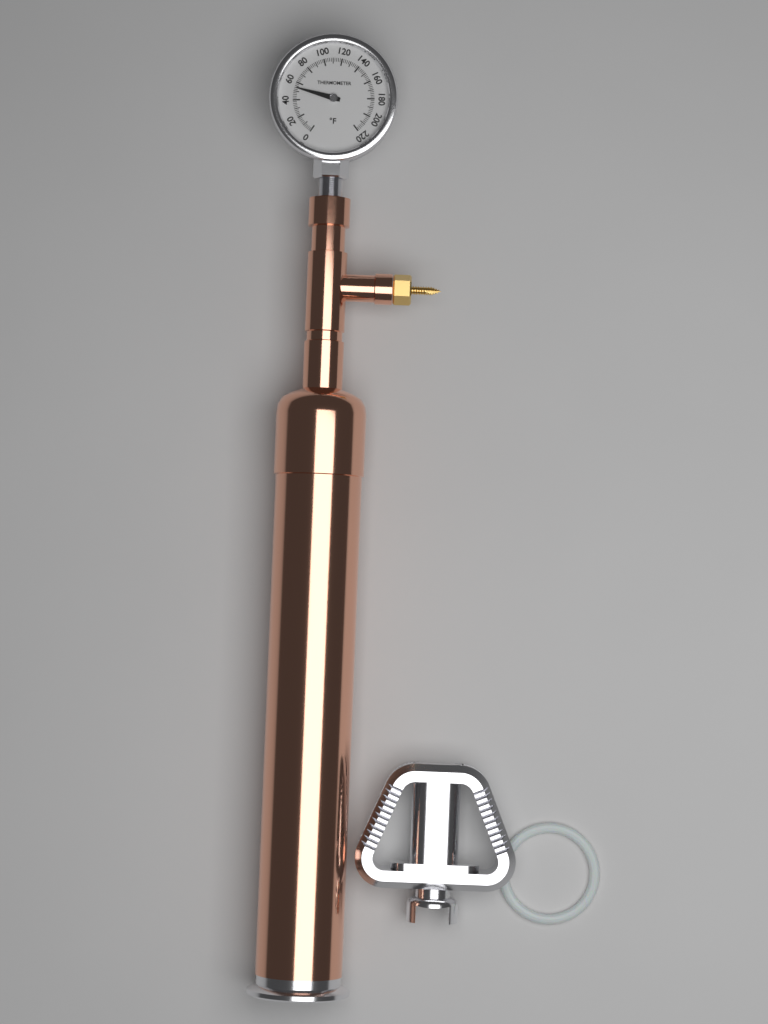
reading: 54 °F
